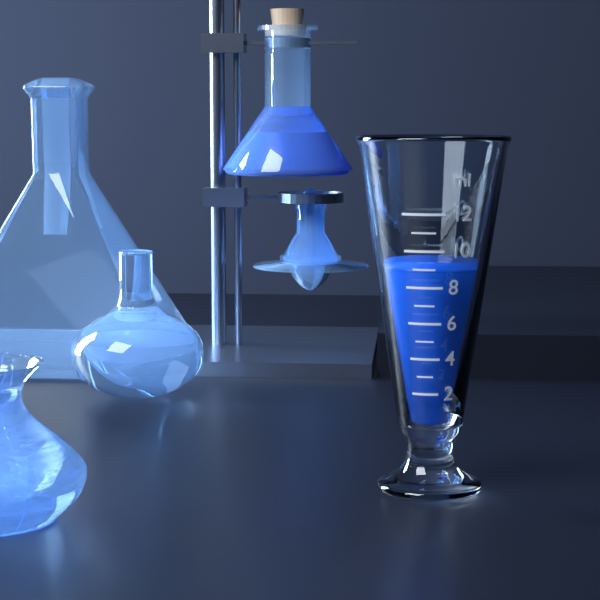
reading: 9 ml
